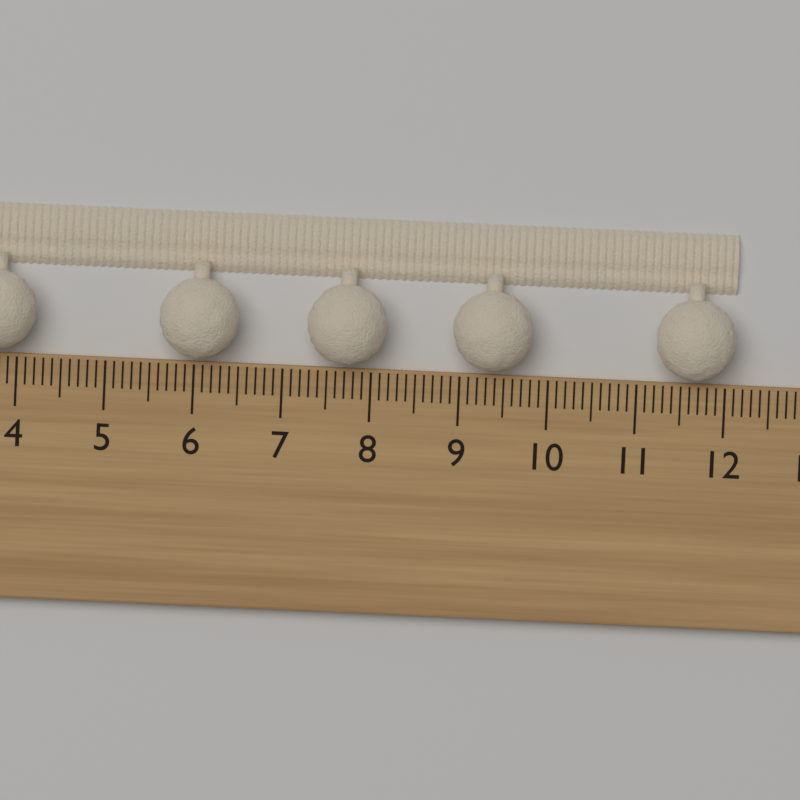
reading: 12.1 cm
